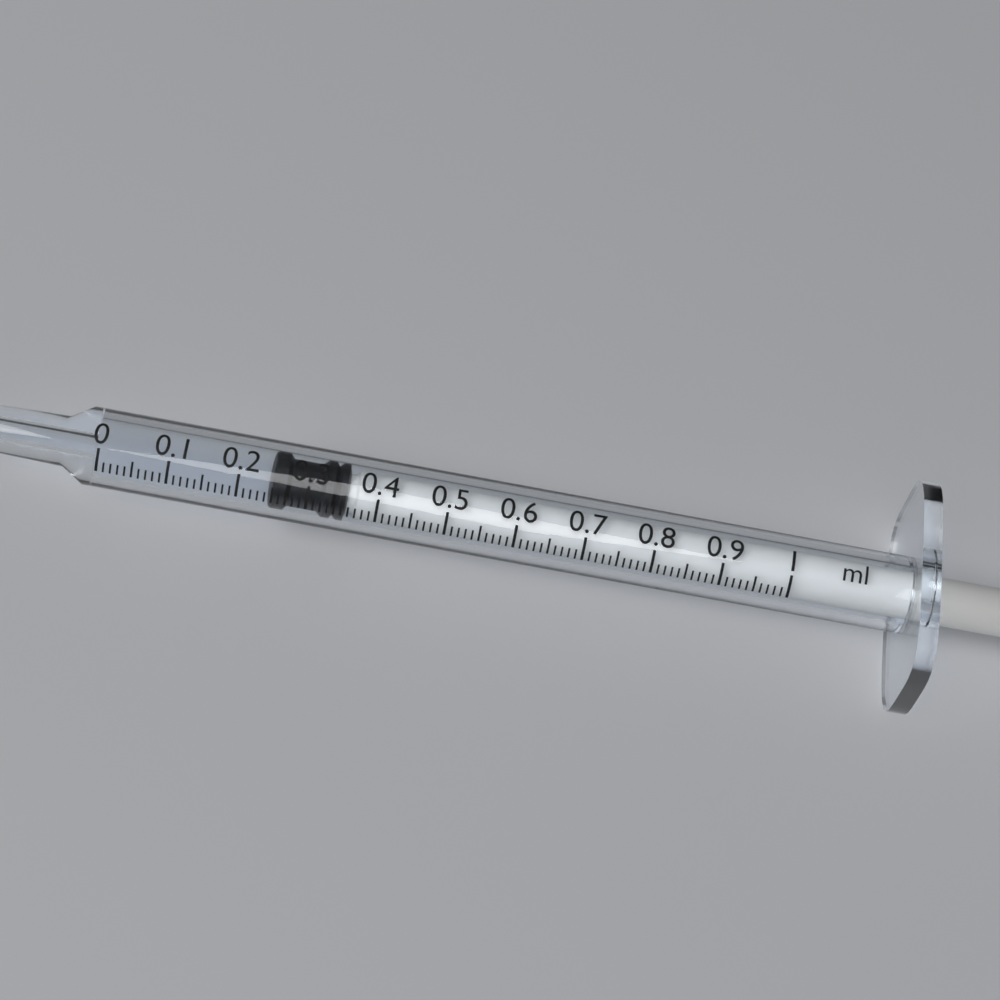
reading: 0.25 ml
